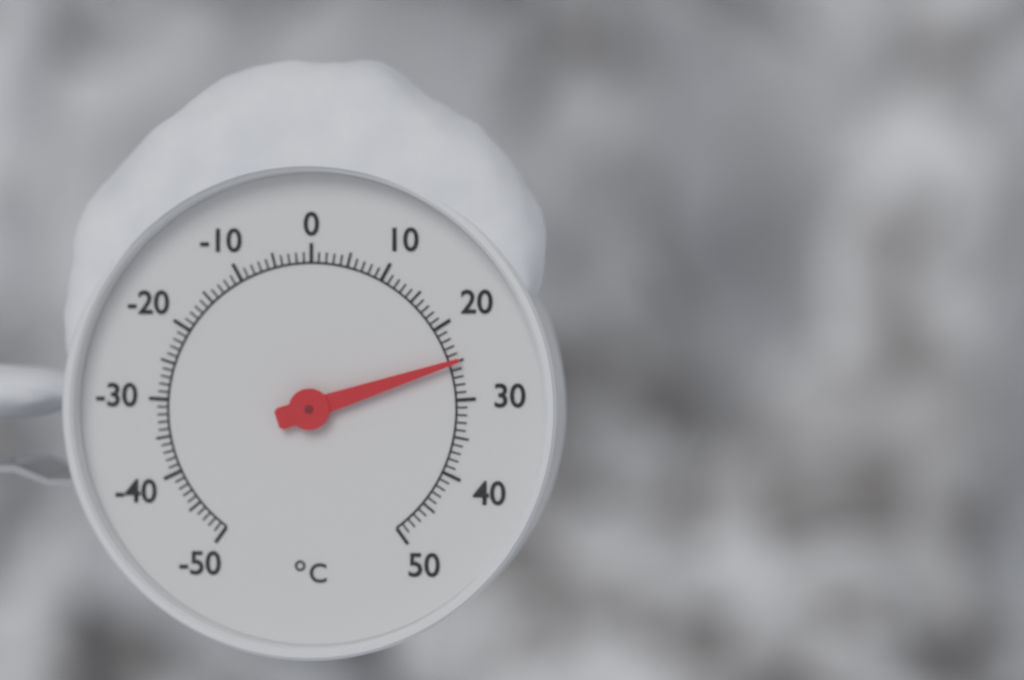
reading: 25 °C
